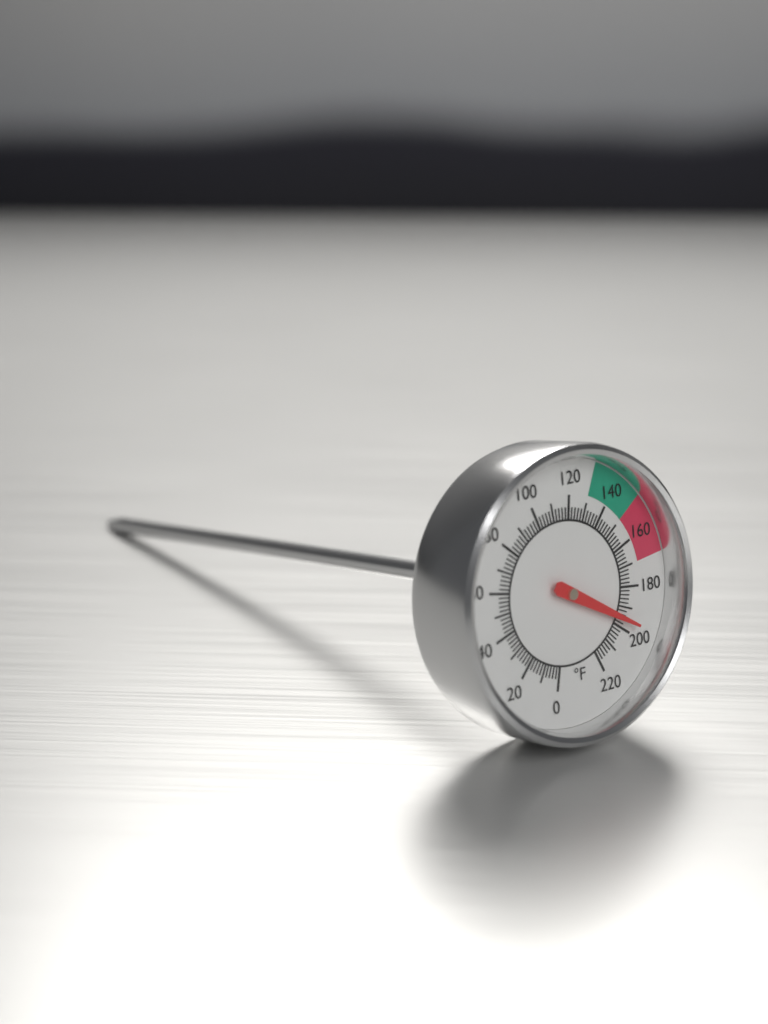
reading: 196 °F
